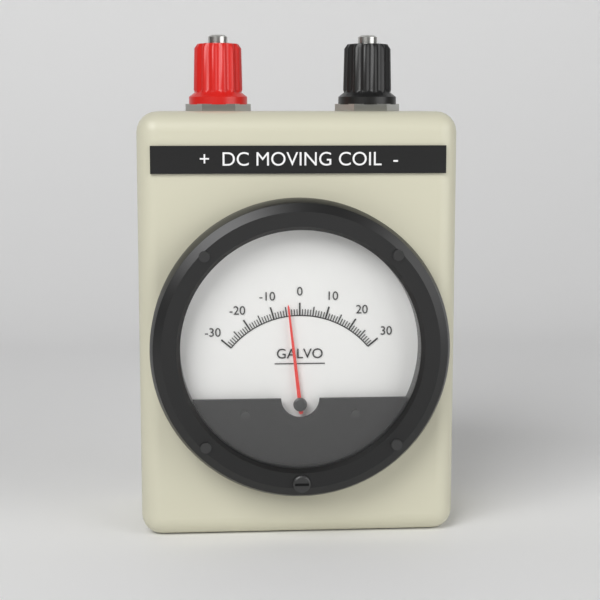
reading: -4 (no unit)
